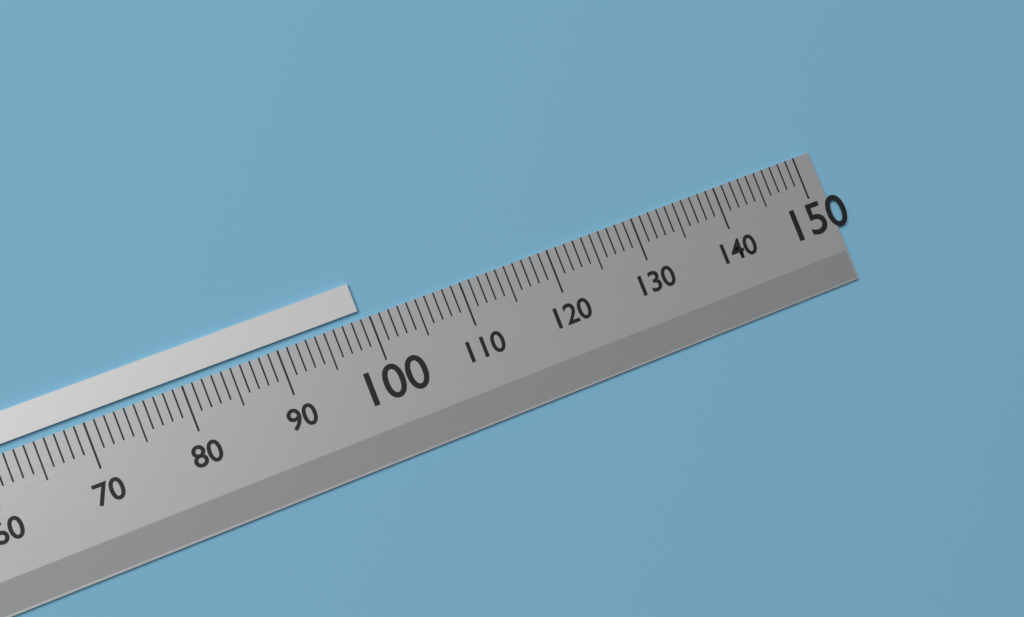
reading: 99 (no unit)
